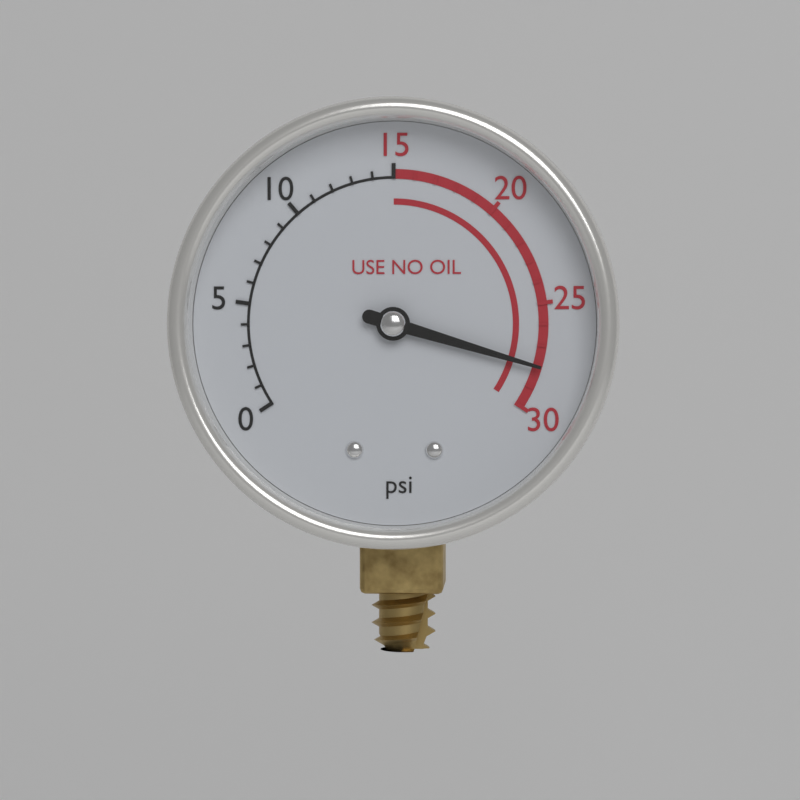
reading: 28 psi
